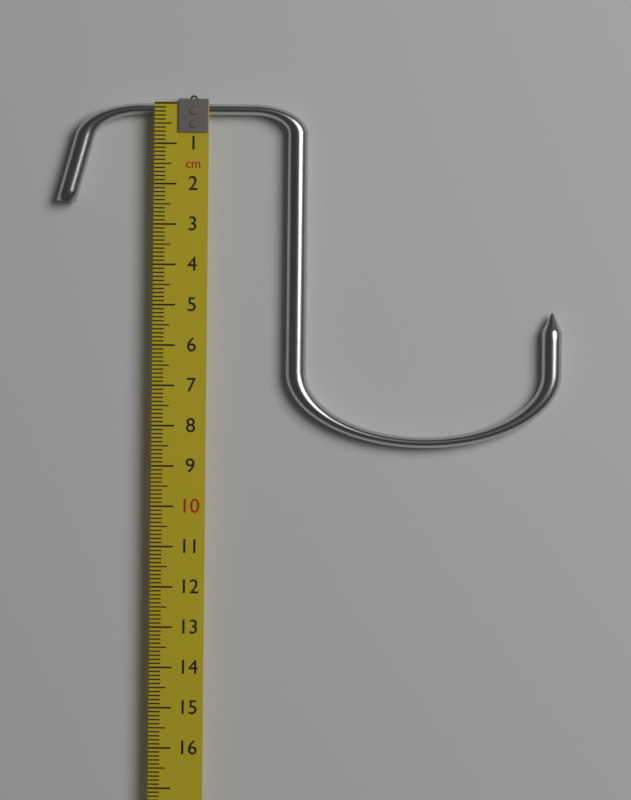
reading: 8.5 cm
